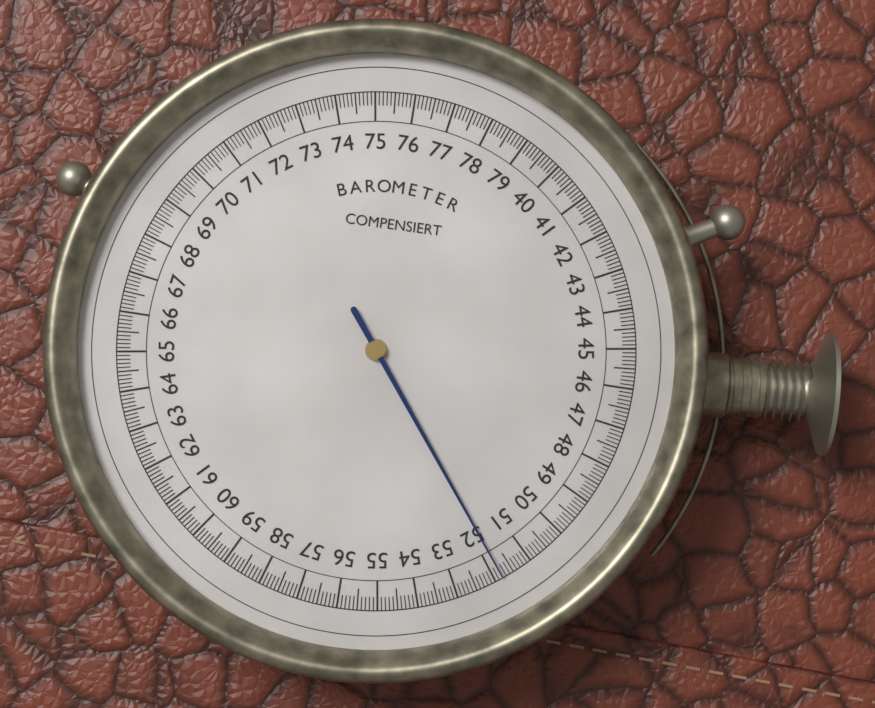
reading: 51.8 (no unit)
